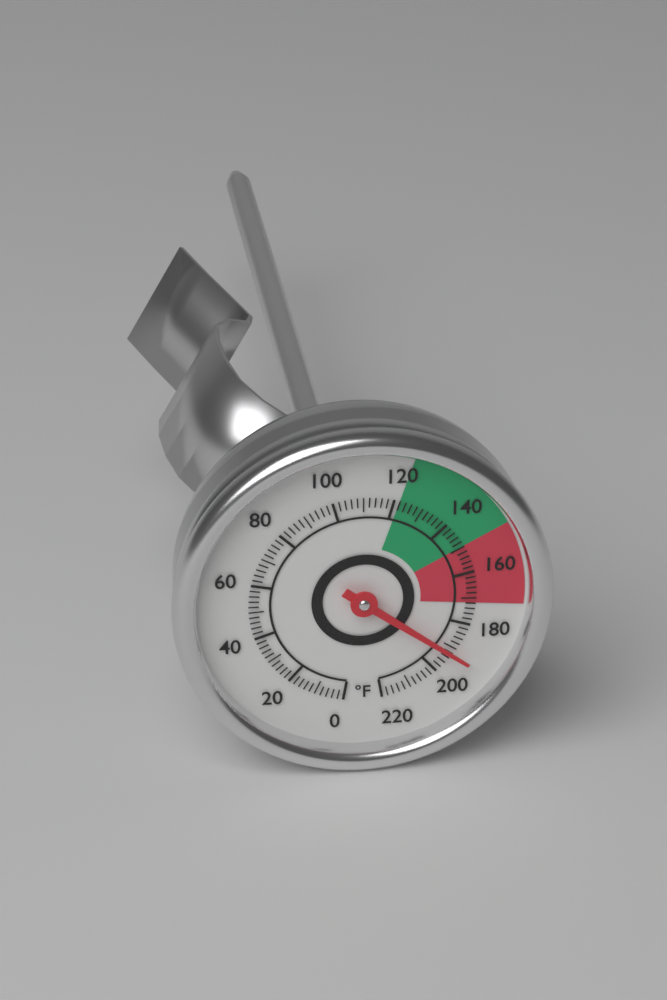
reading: 192 °F
